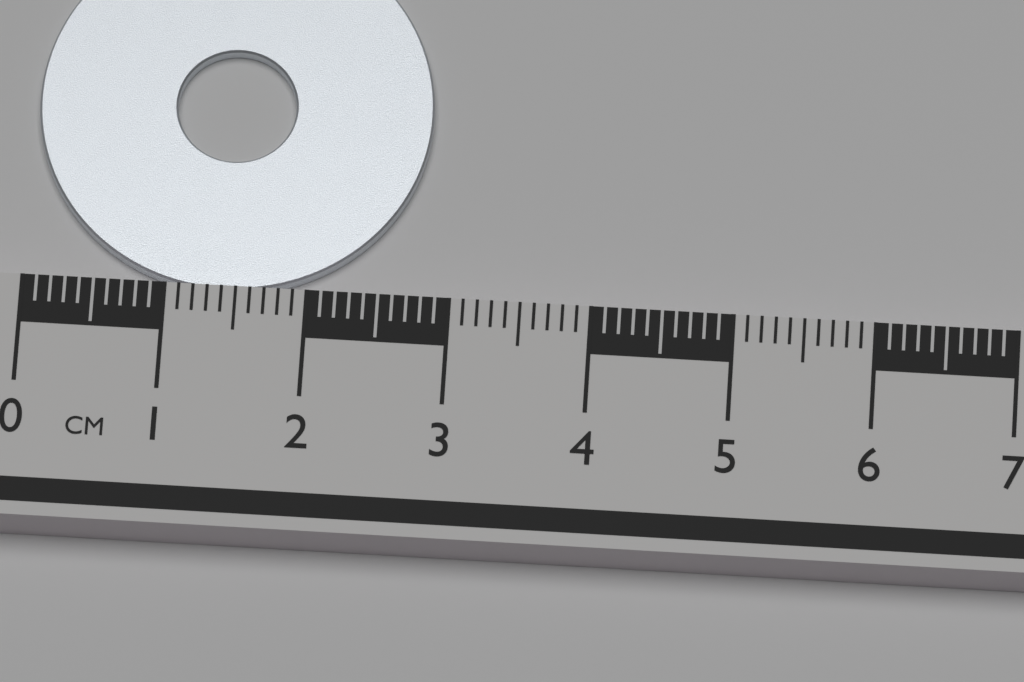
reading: 2.8 cm
